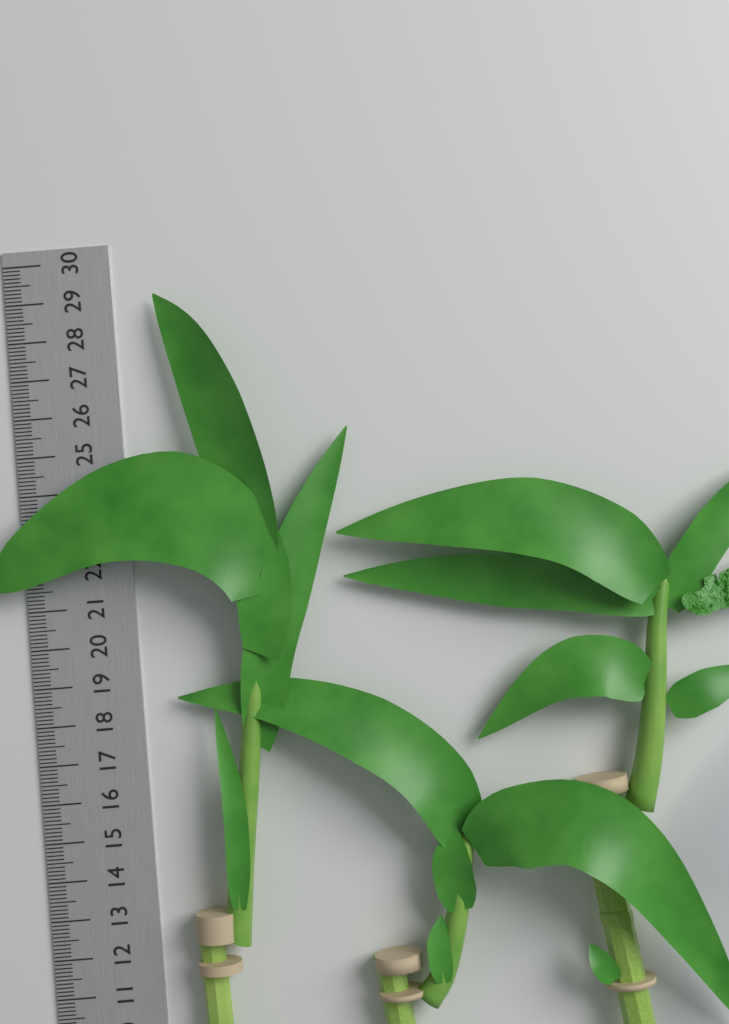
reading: 29.0 cm
